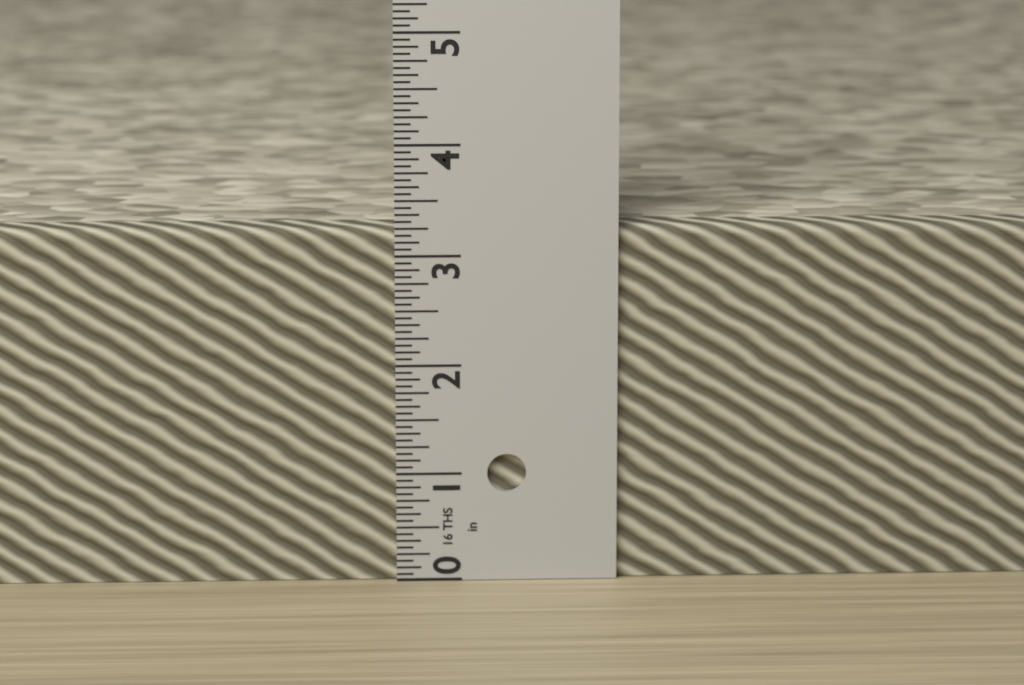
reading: 3.2500 in
